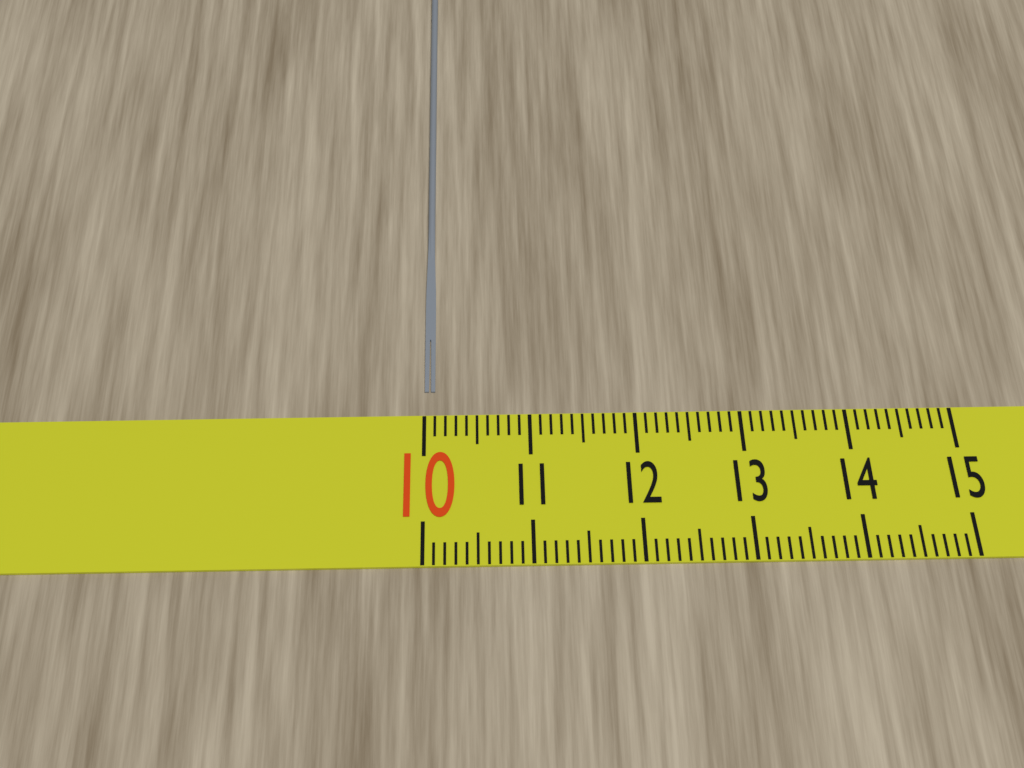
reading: 10.1 (no unit)
